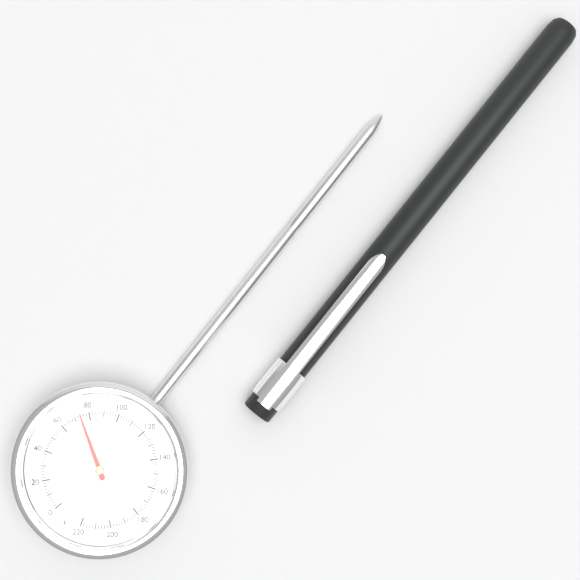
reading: 74 °F
